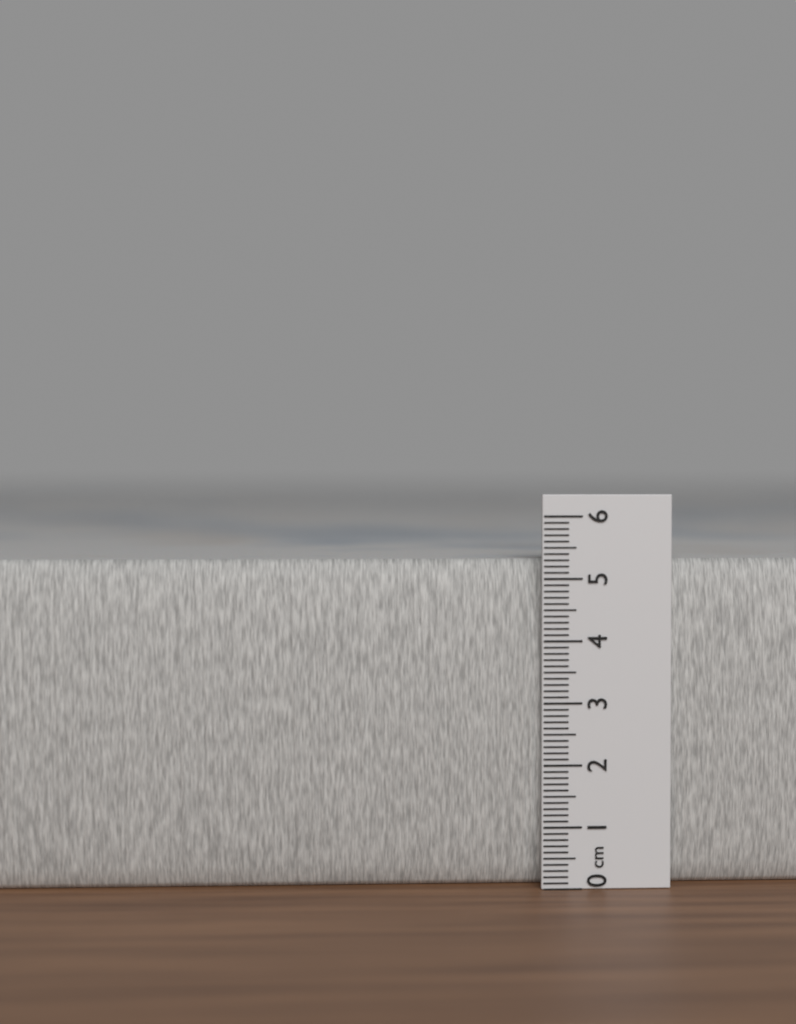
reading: 5.3 cm
